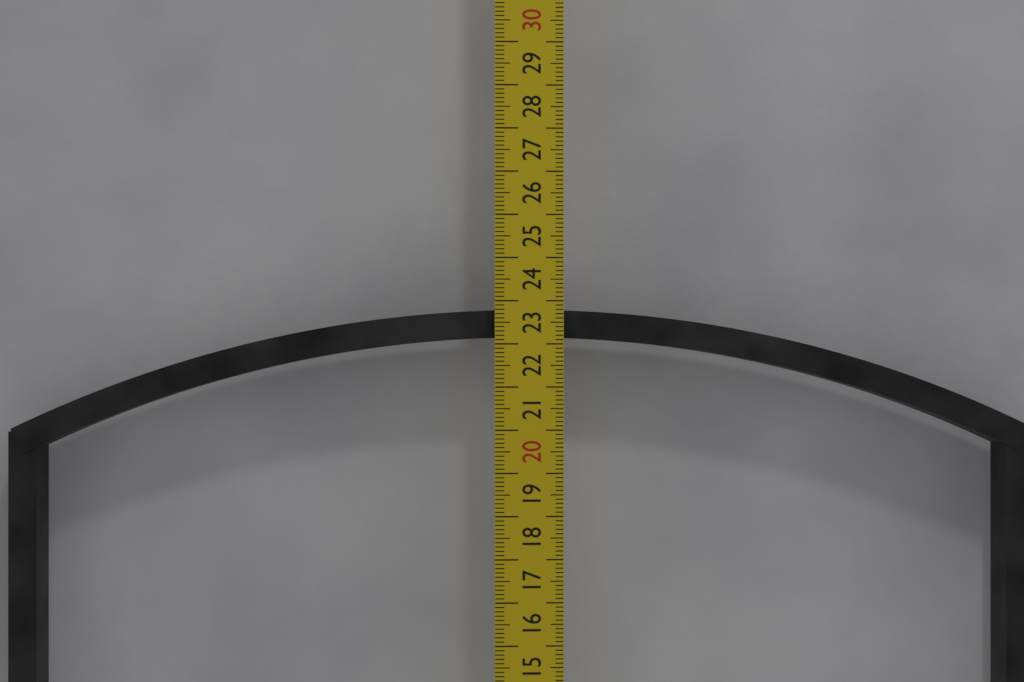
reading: 22.8 cm
